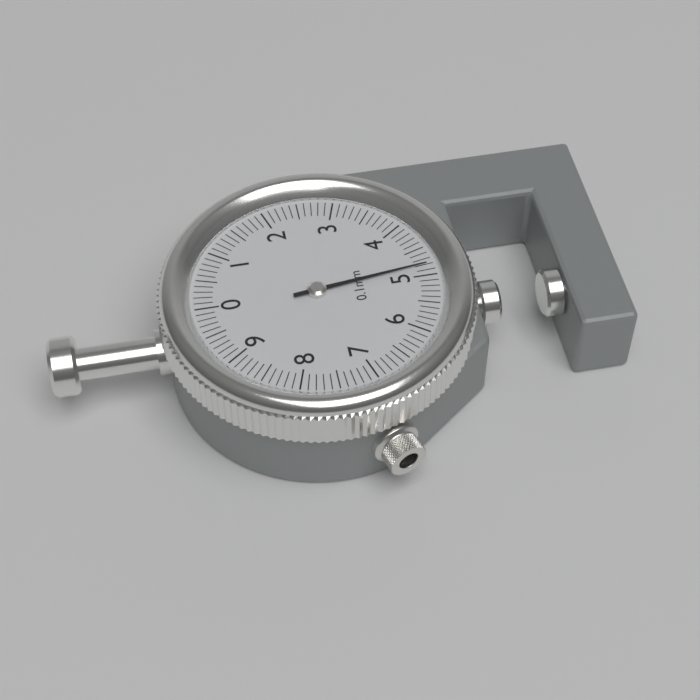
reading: 4.8 mm
